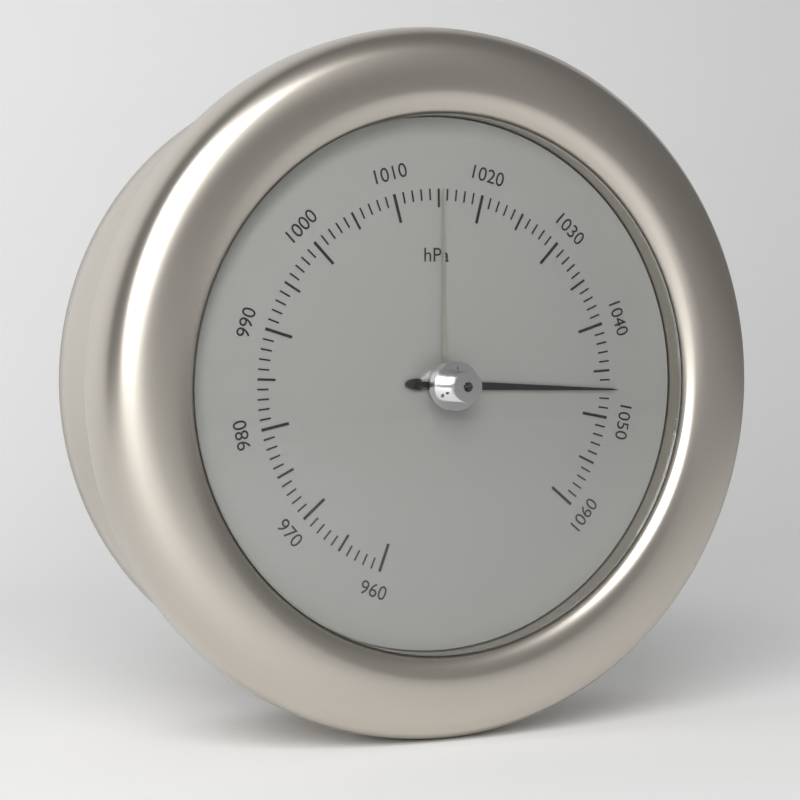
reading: 1047 hPa
